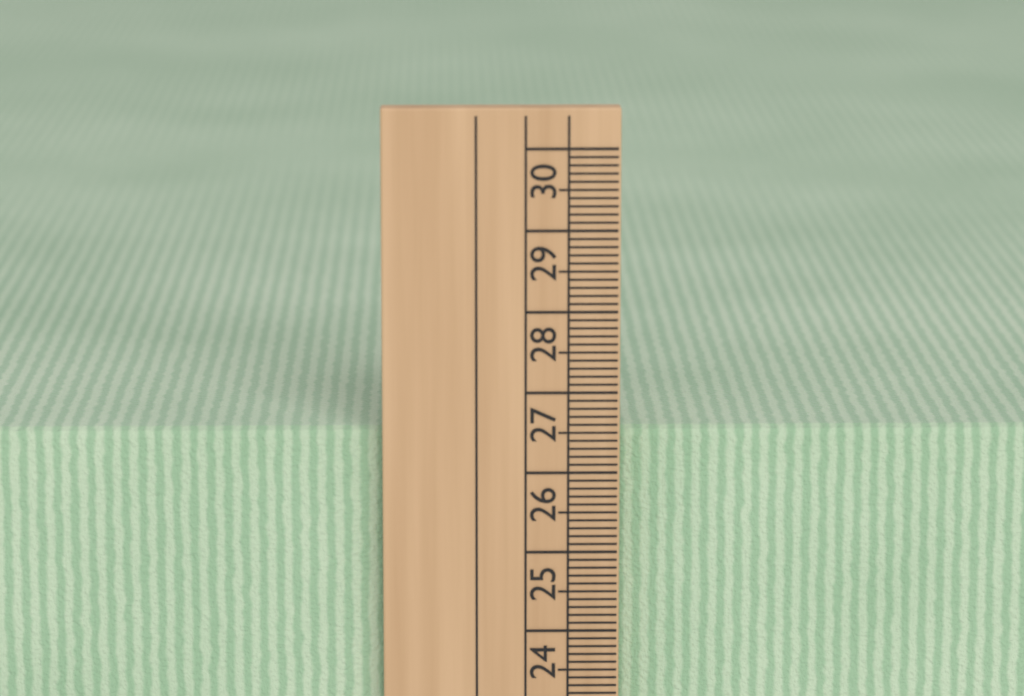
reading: 26.5 cm
